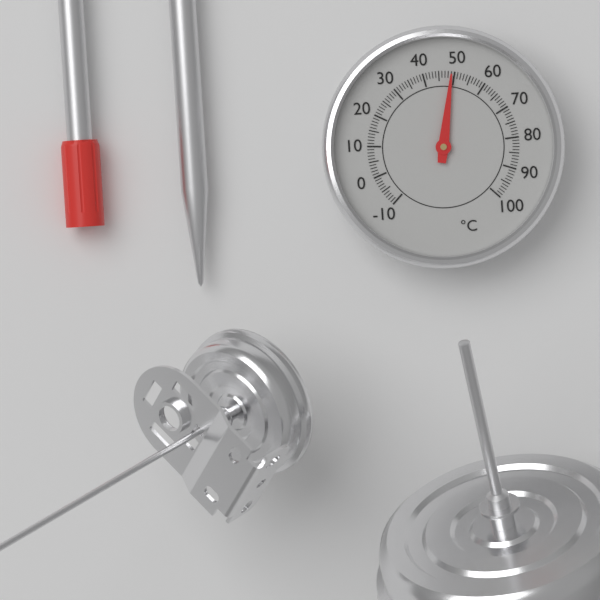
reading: 49 °C
